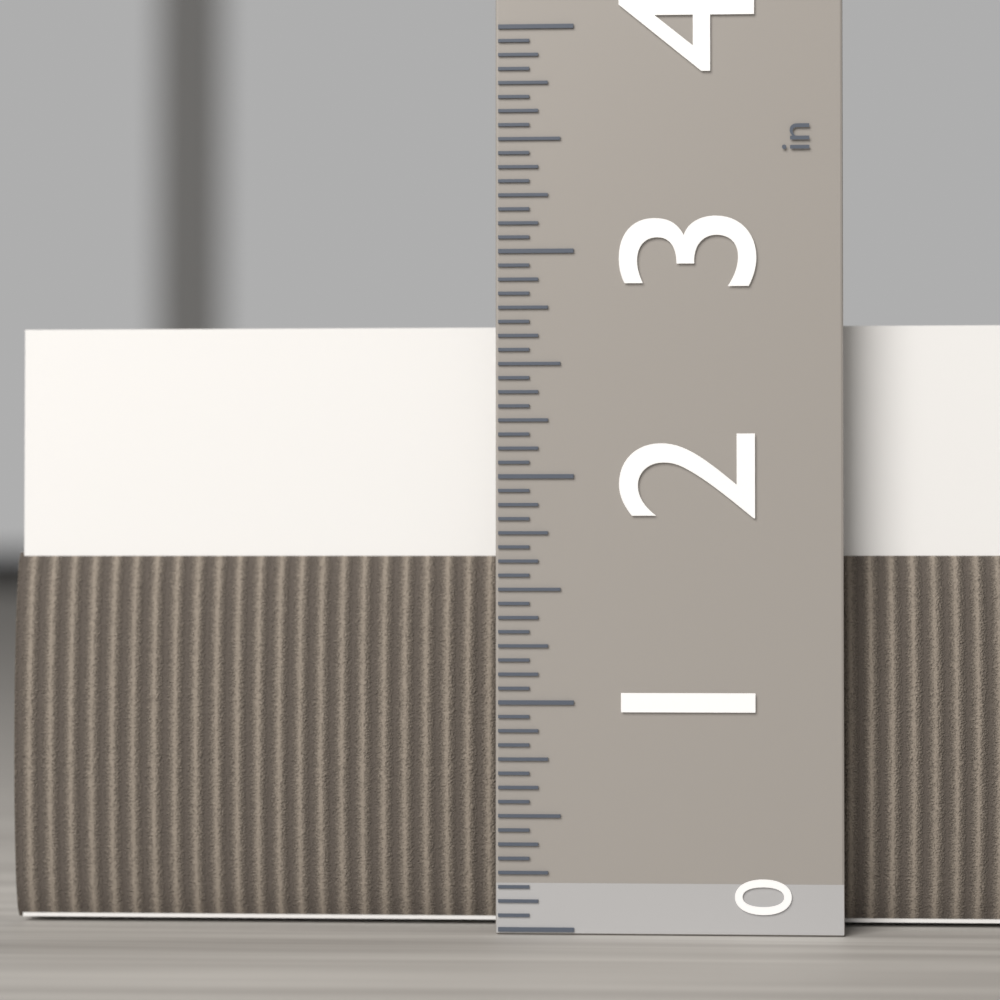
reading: 2.6875 in
